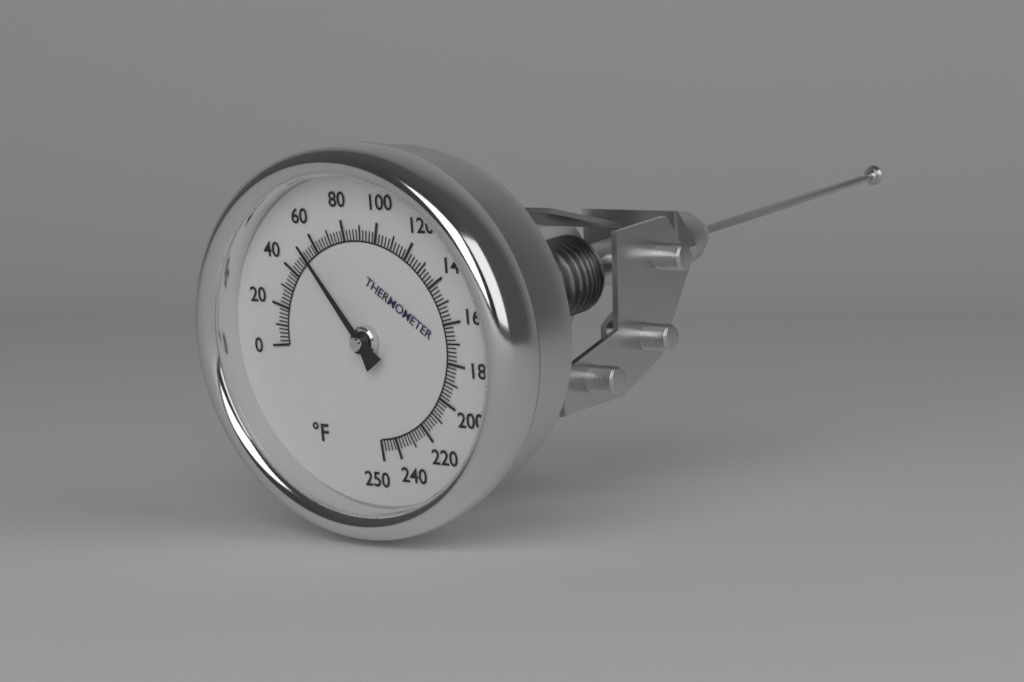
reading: 54 °F
